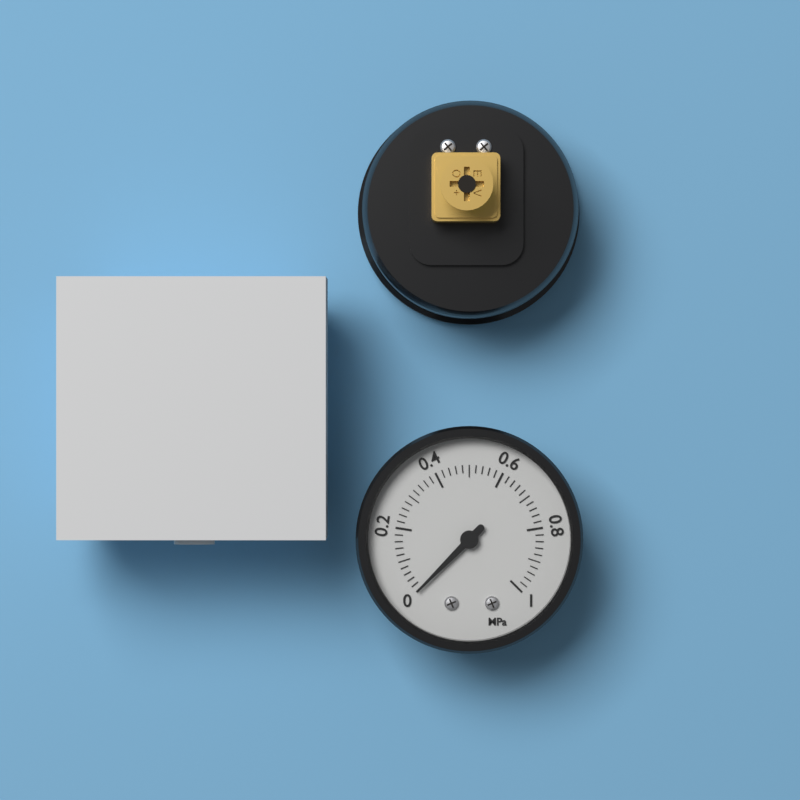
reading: 0.00 MPa
